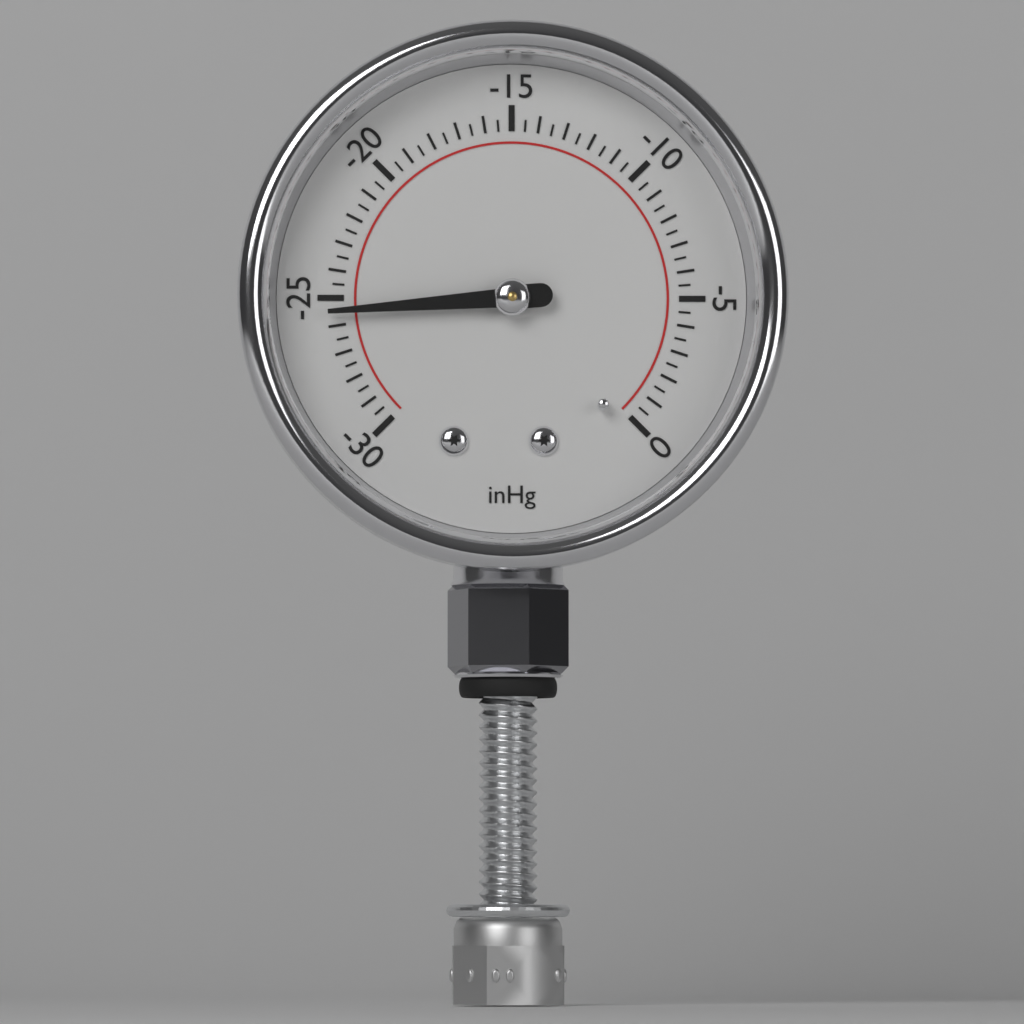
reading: -25.5 inHg
